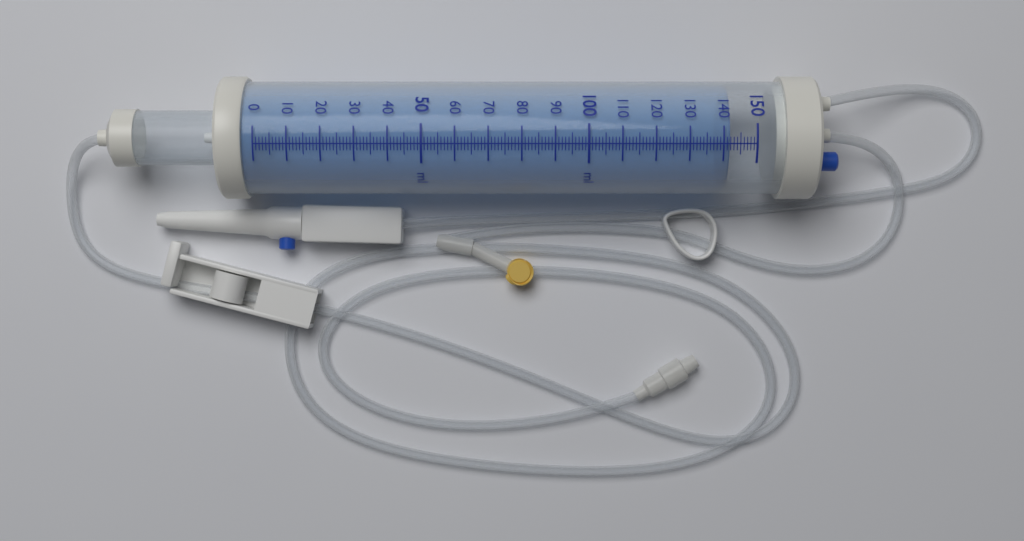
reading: 142 ml
